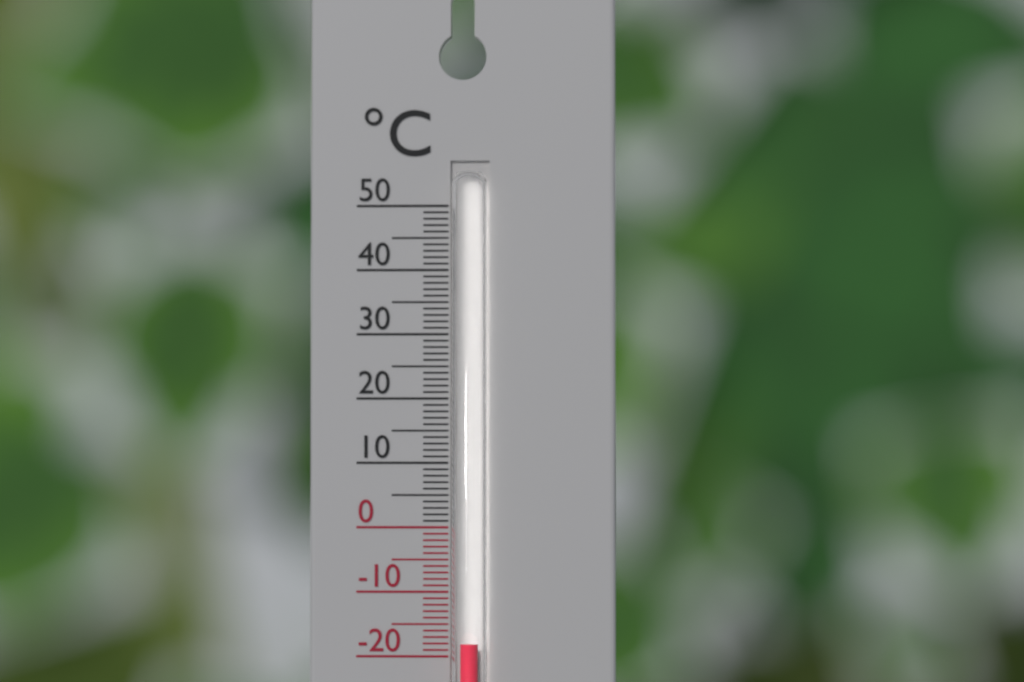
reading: -18 °C
